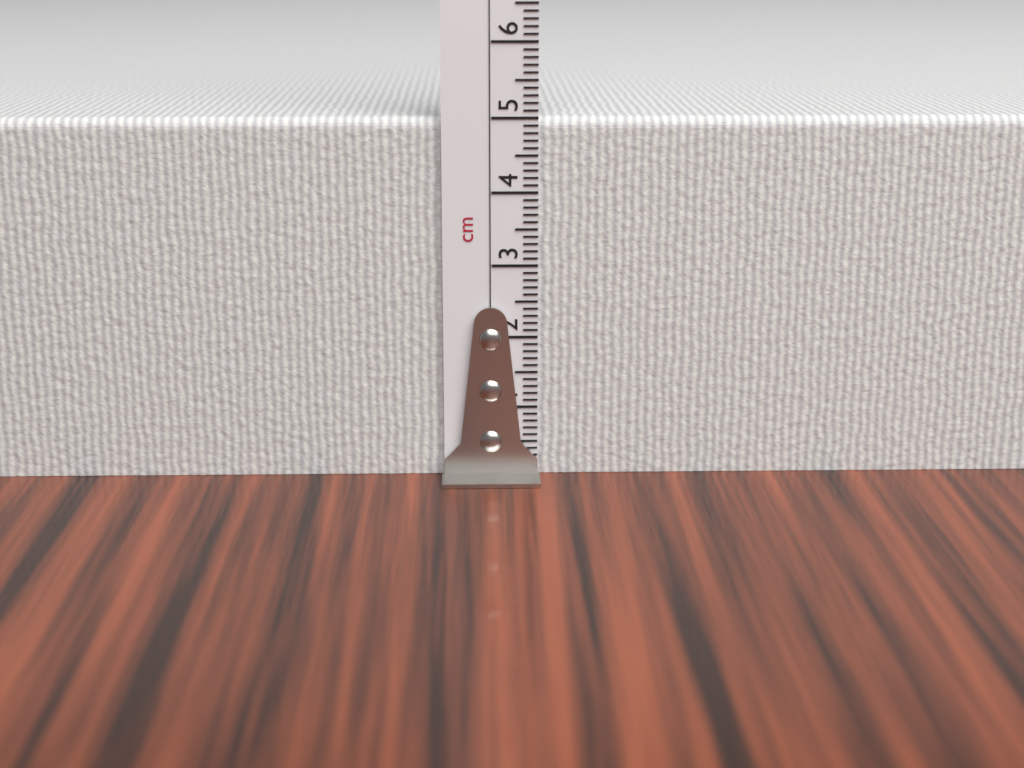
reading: 5.0 cm
